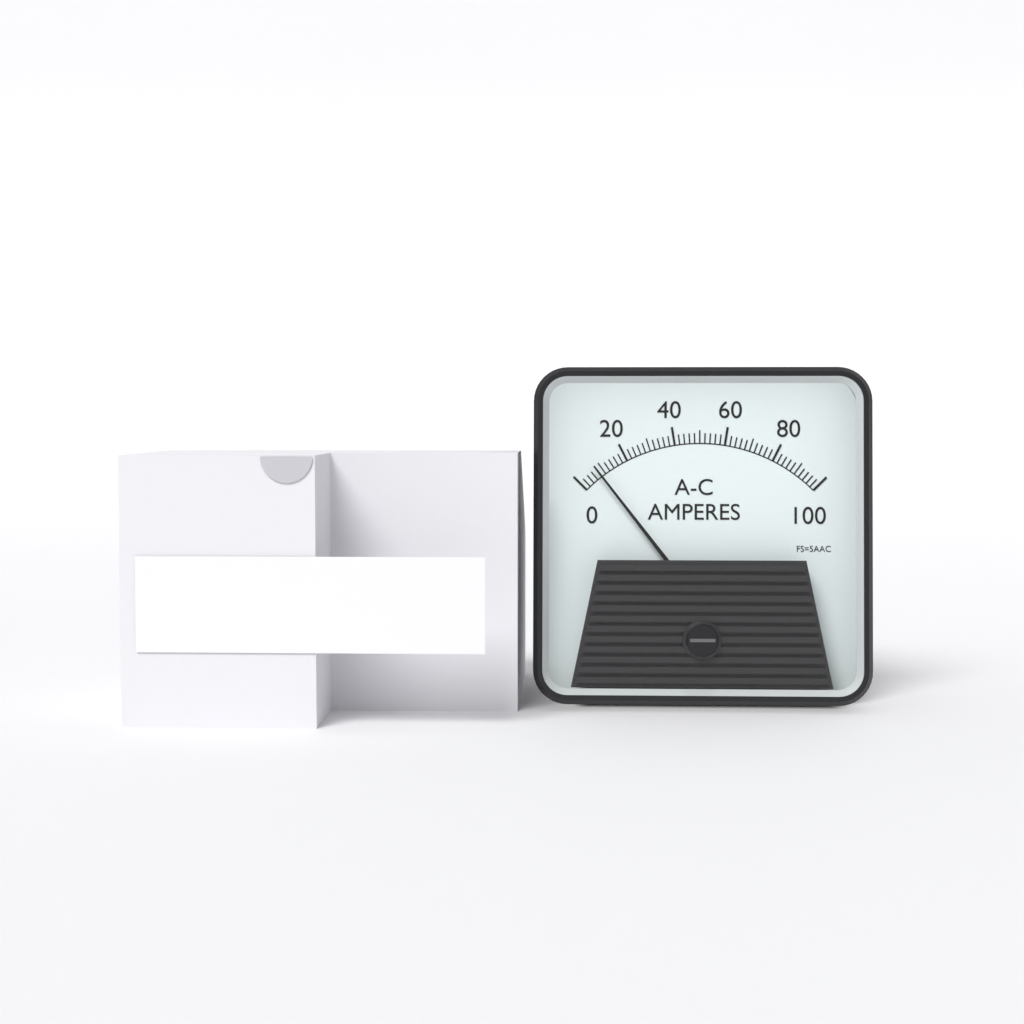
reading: 8 A
